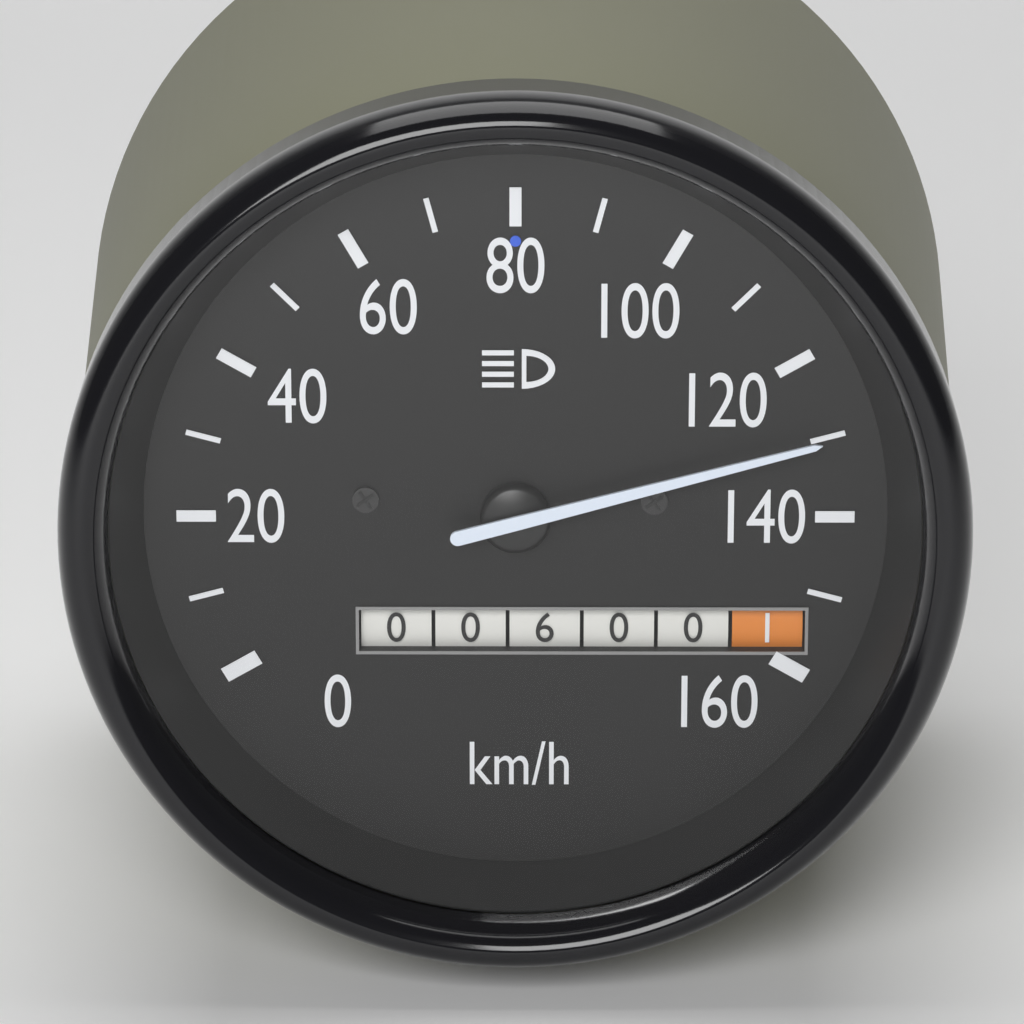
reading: 130 km/h
